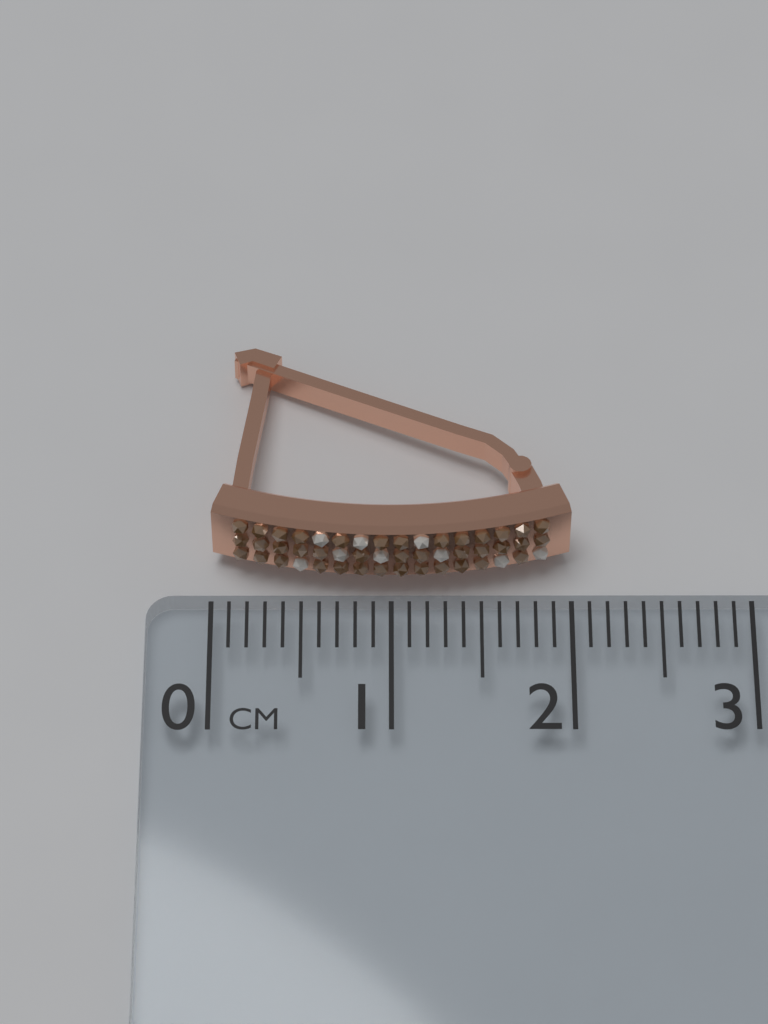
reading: 2.0 cm
